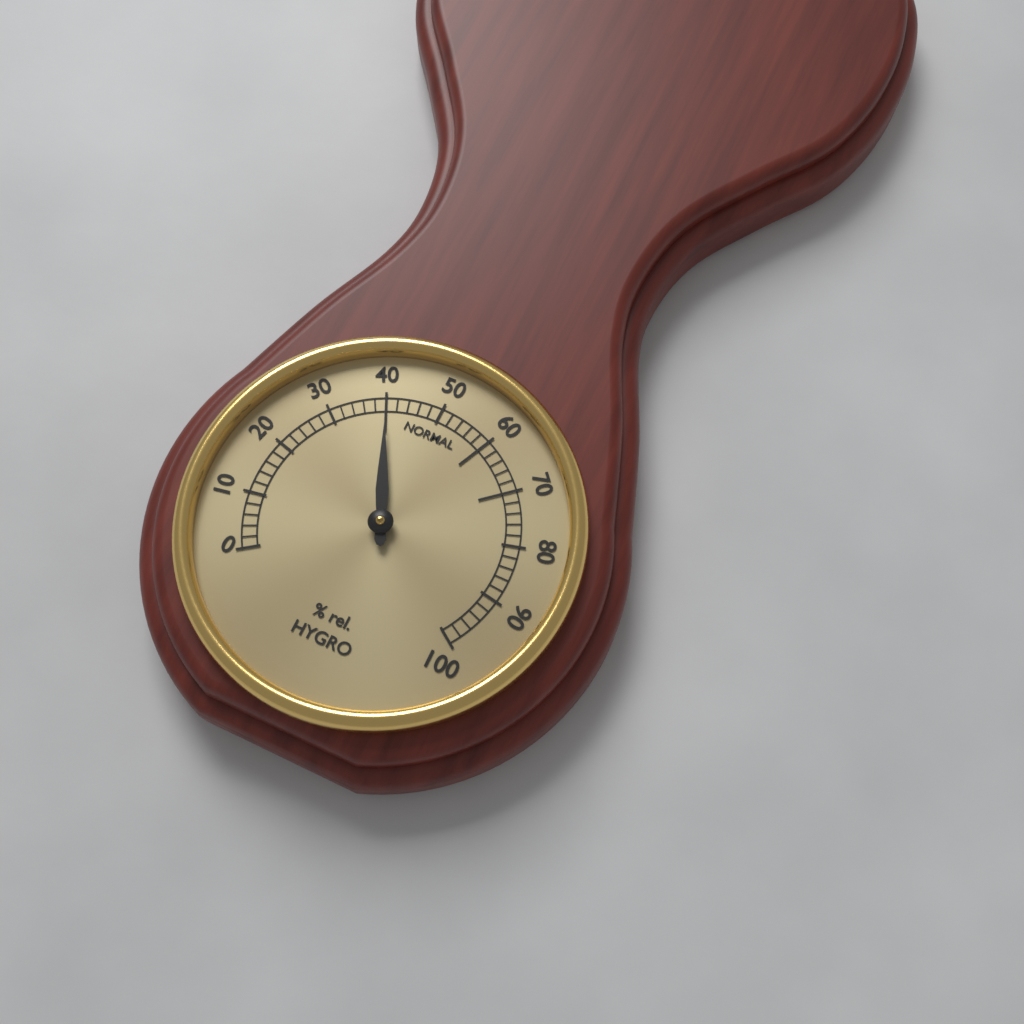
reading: 40 % rel.
